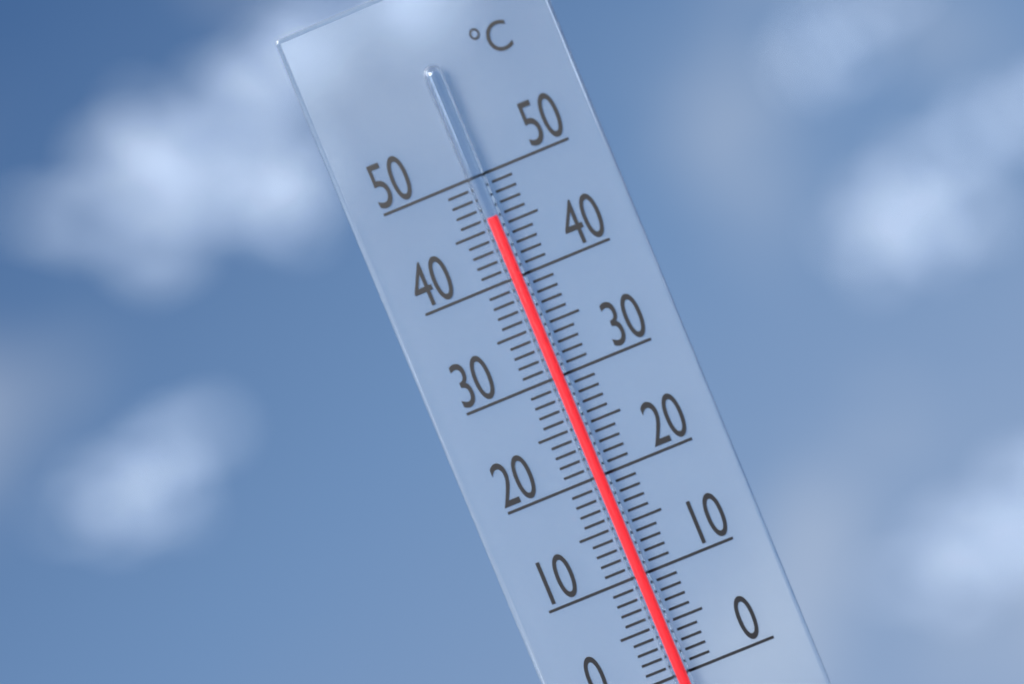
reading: 46 °C
